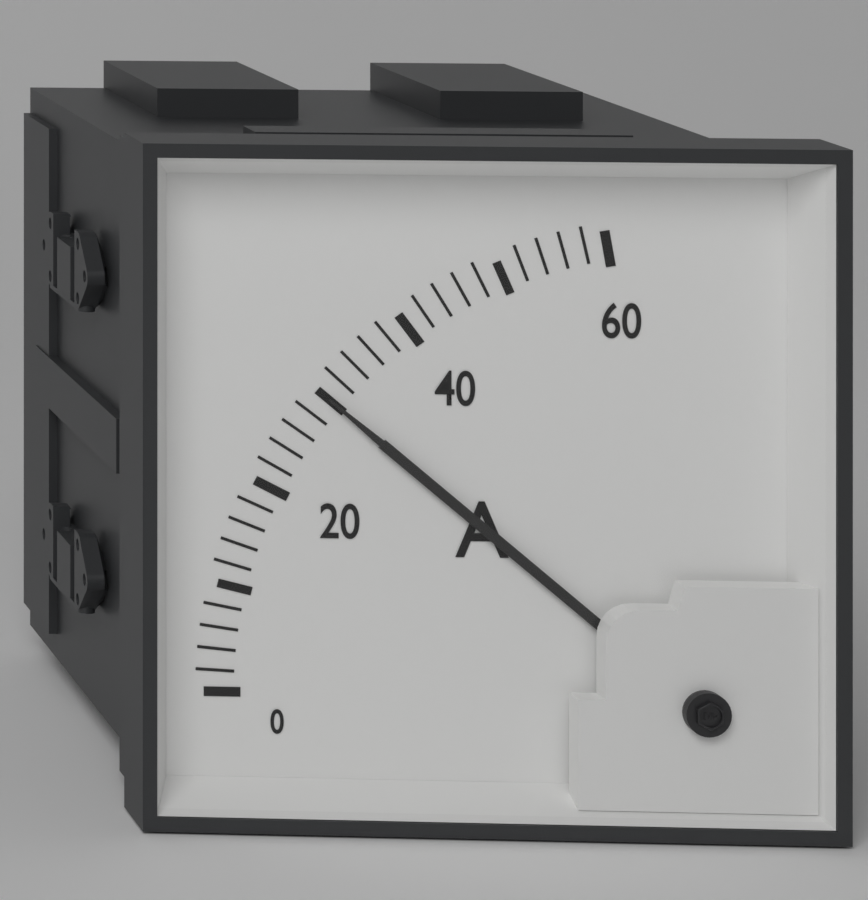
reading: 30 A
